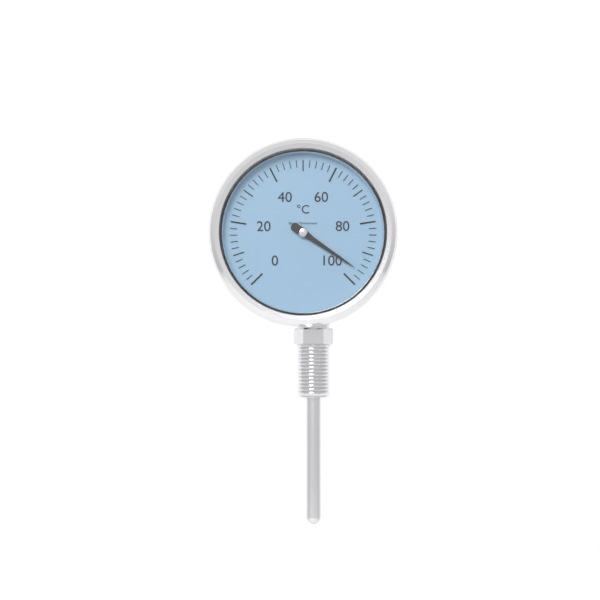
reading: 96 °C
